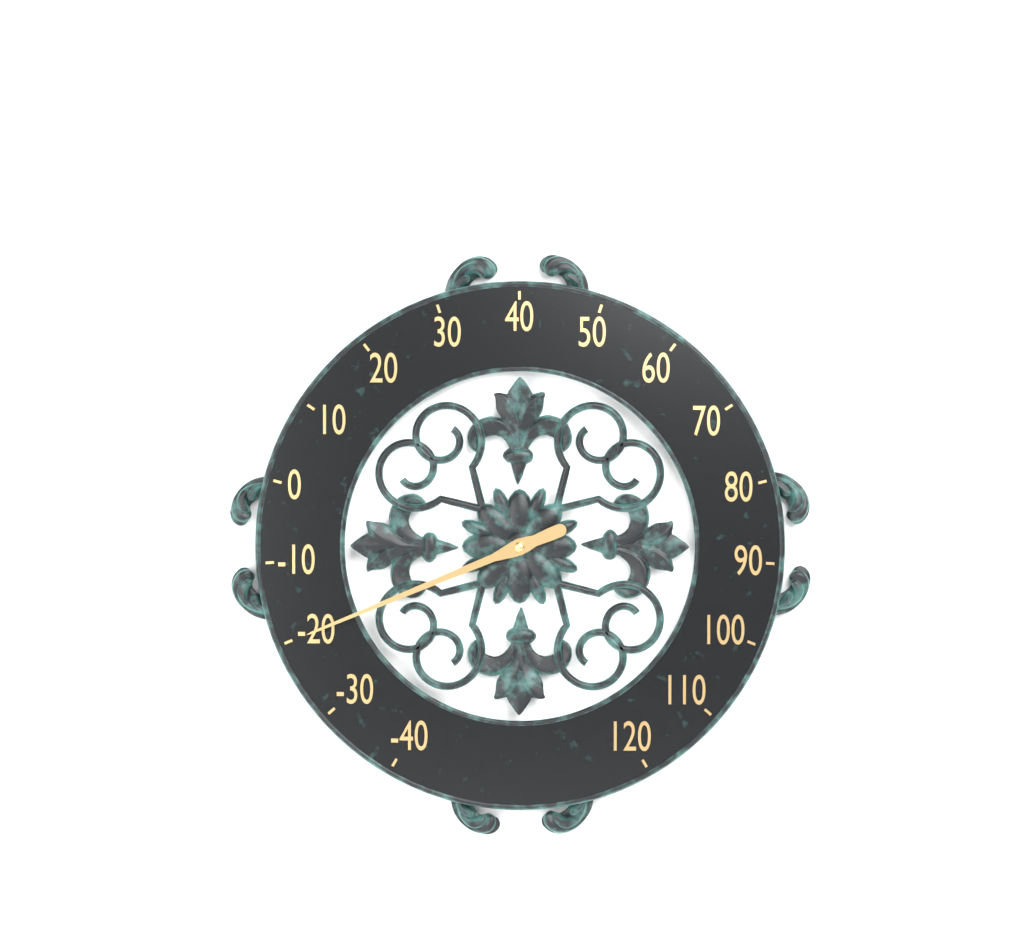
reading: -20 (no unit)
